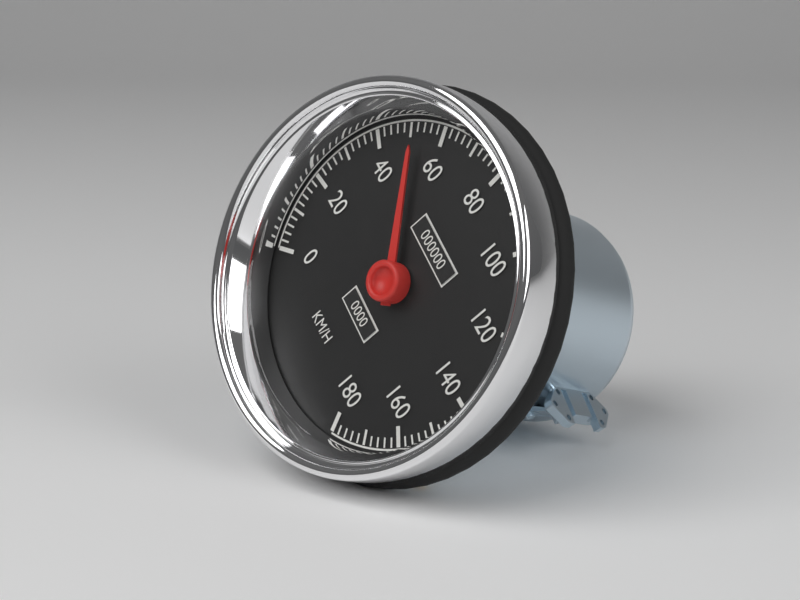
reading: 52 km/h
